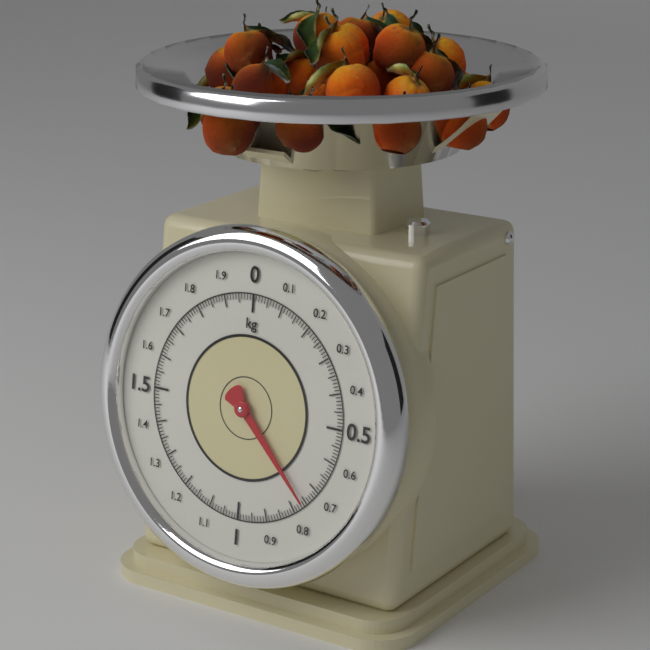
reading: 0.76 kg
